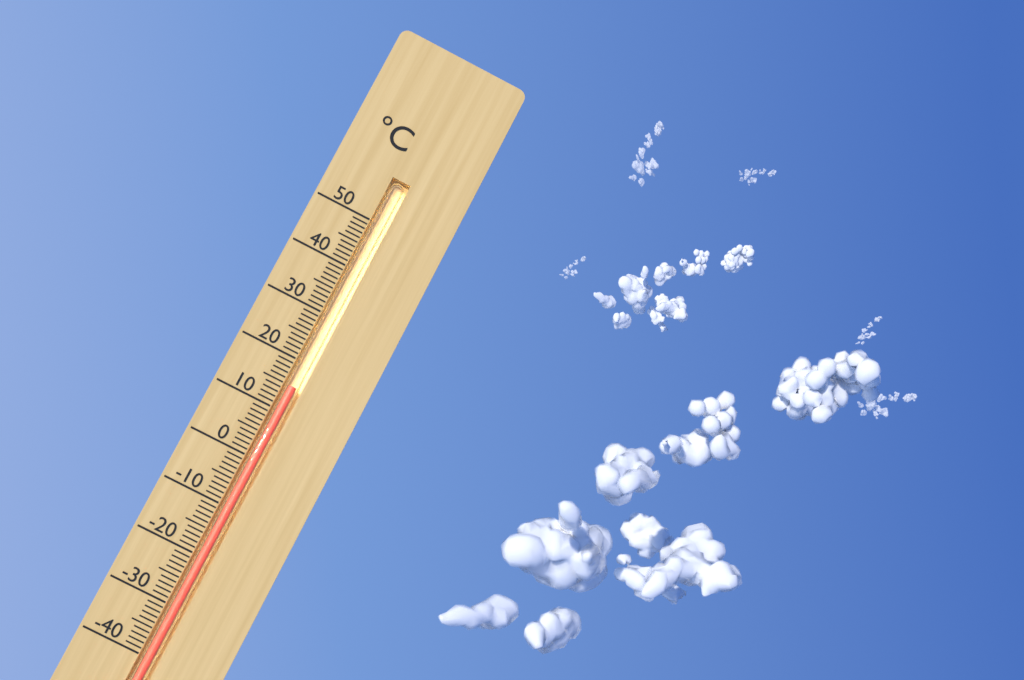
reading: 15 °C
